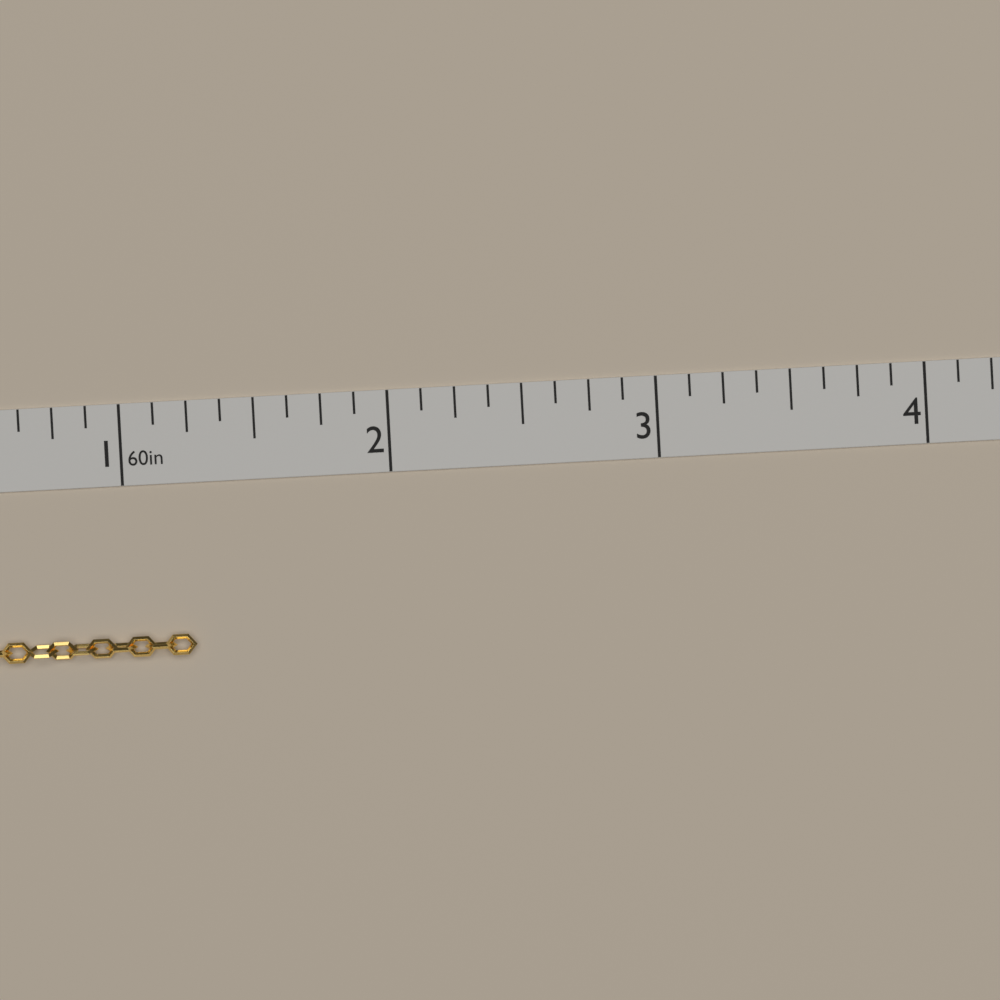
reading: 1.250 in
